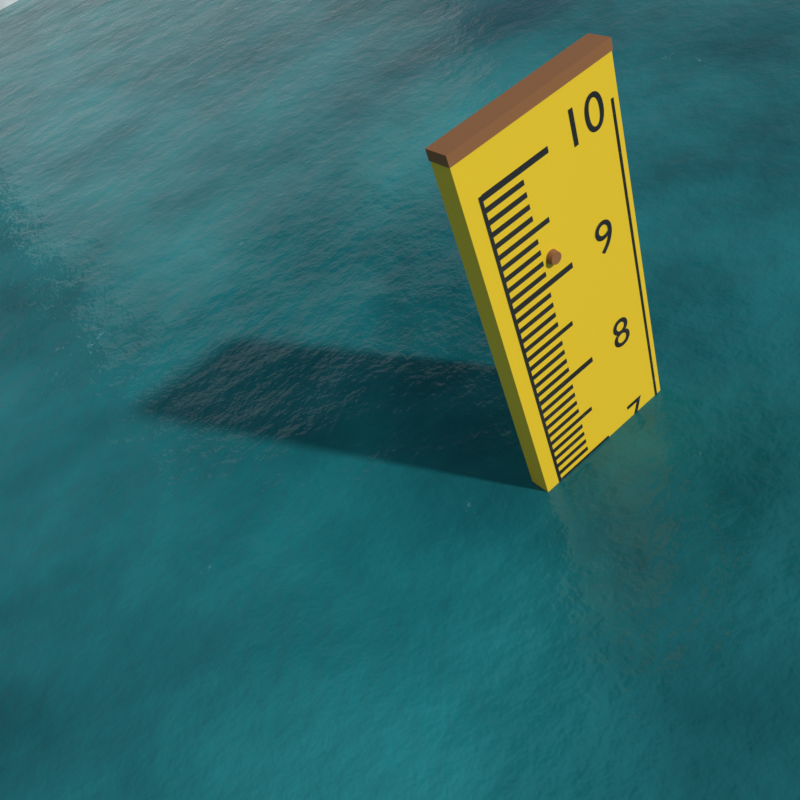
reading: 7.0 (no unit)
